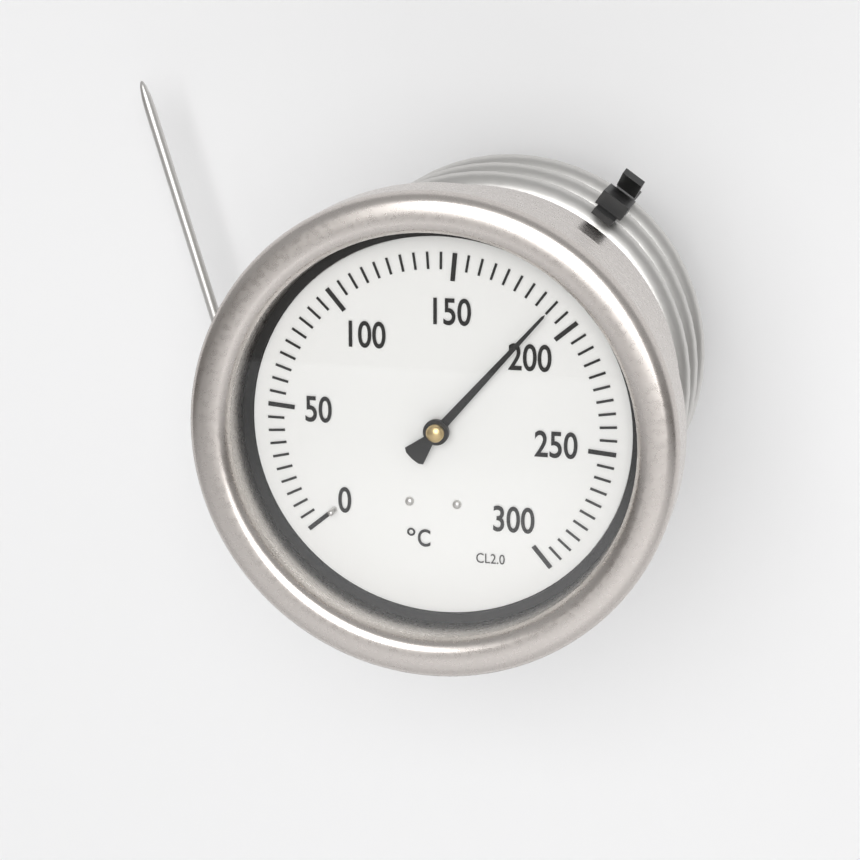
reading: 190 °C
